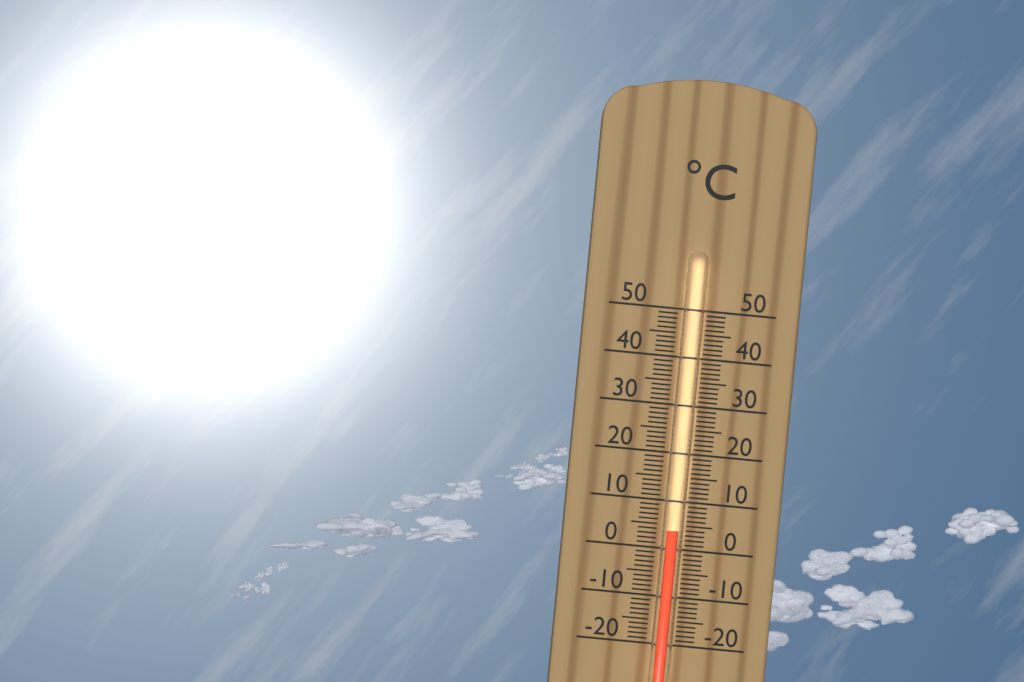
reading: 4 °C
